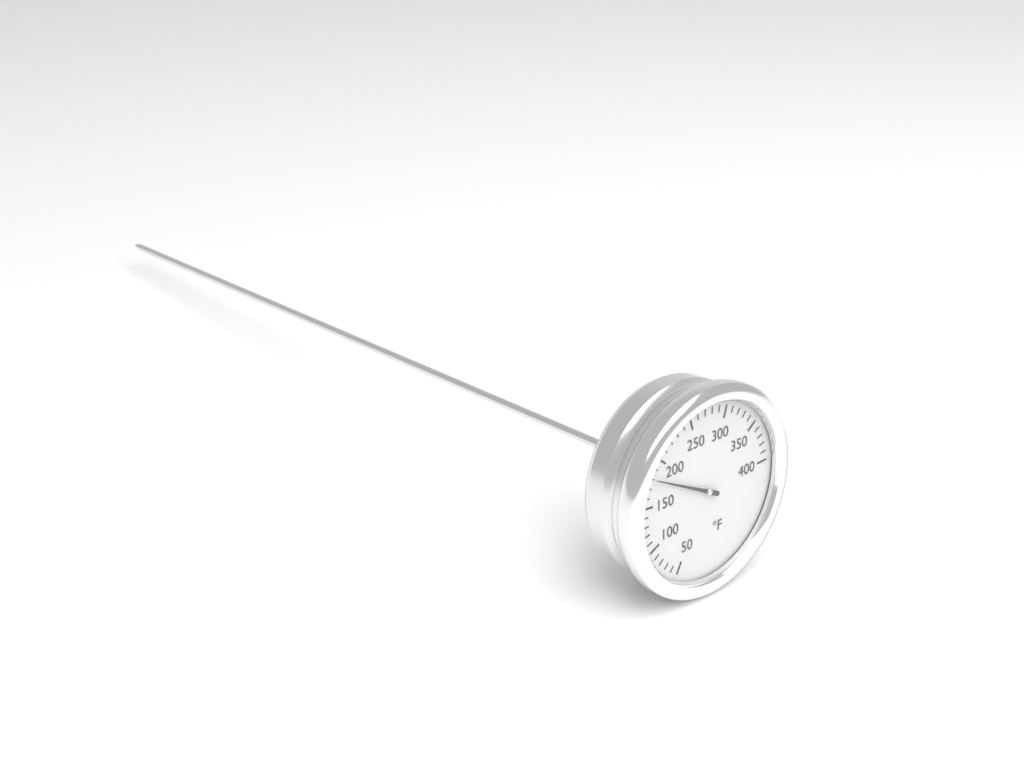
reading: 180 °F
